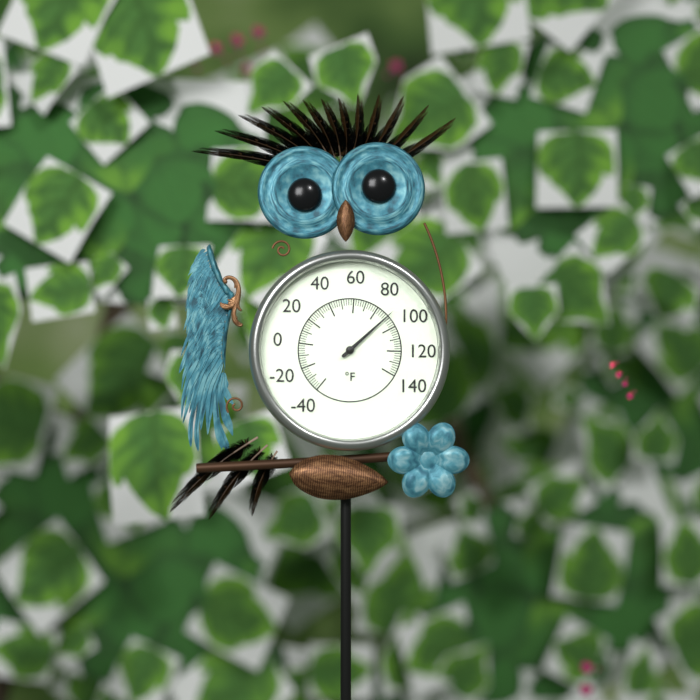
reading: 90 °F
